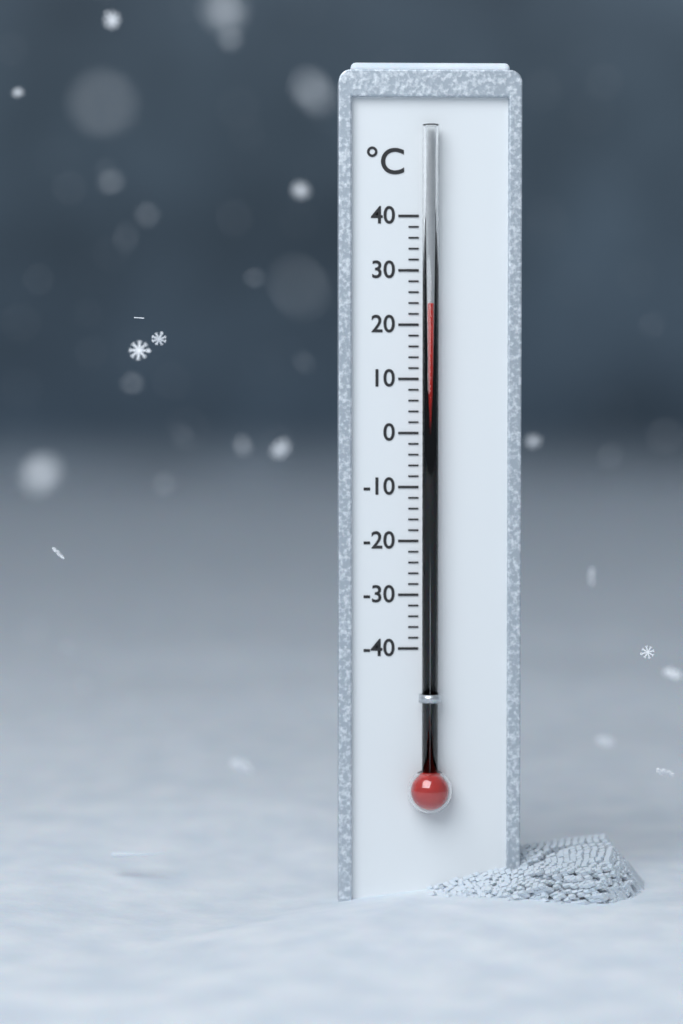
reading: 24 °C
